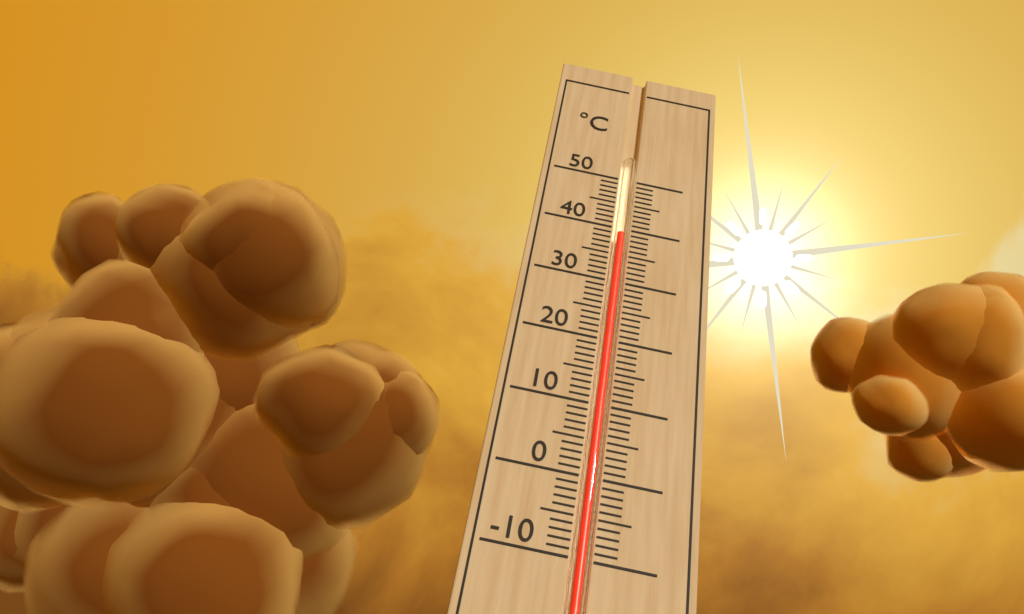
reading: 39 °C
